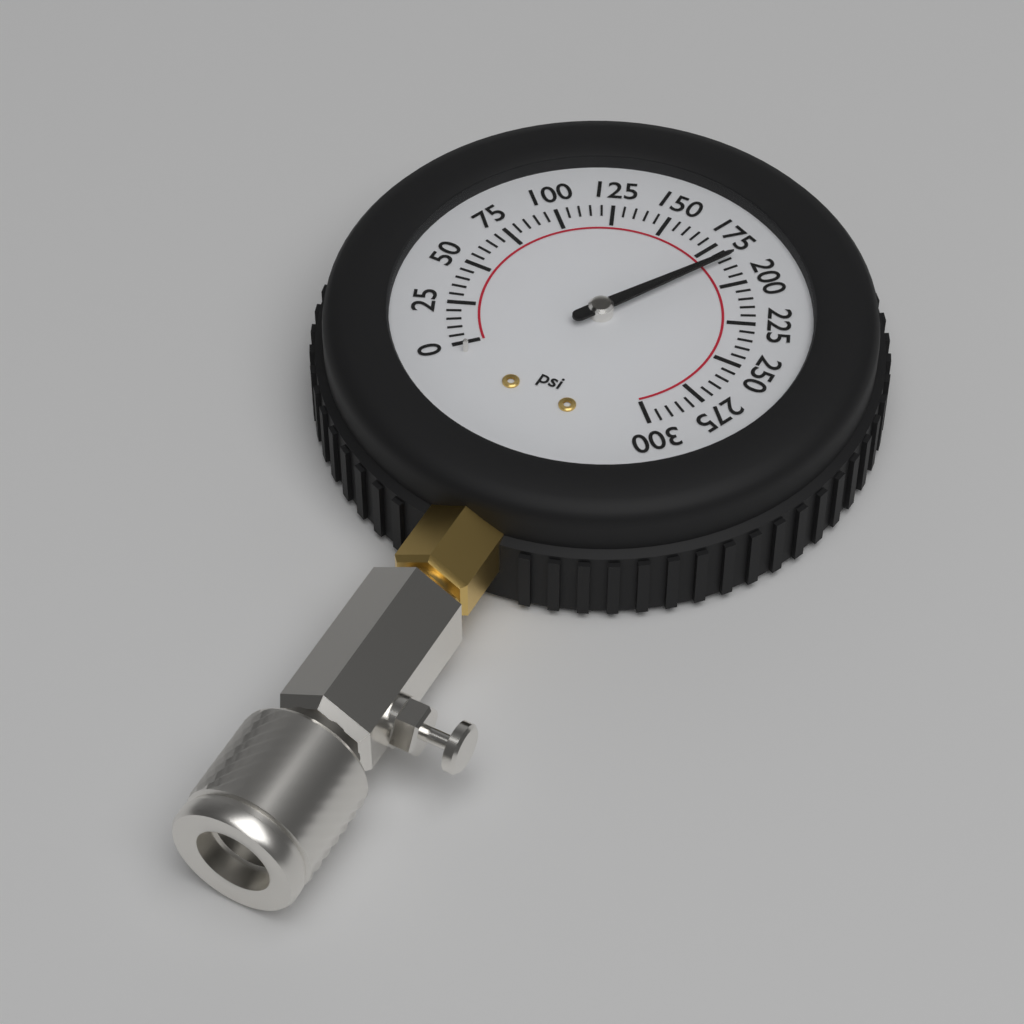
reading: 185 psi
